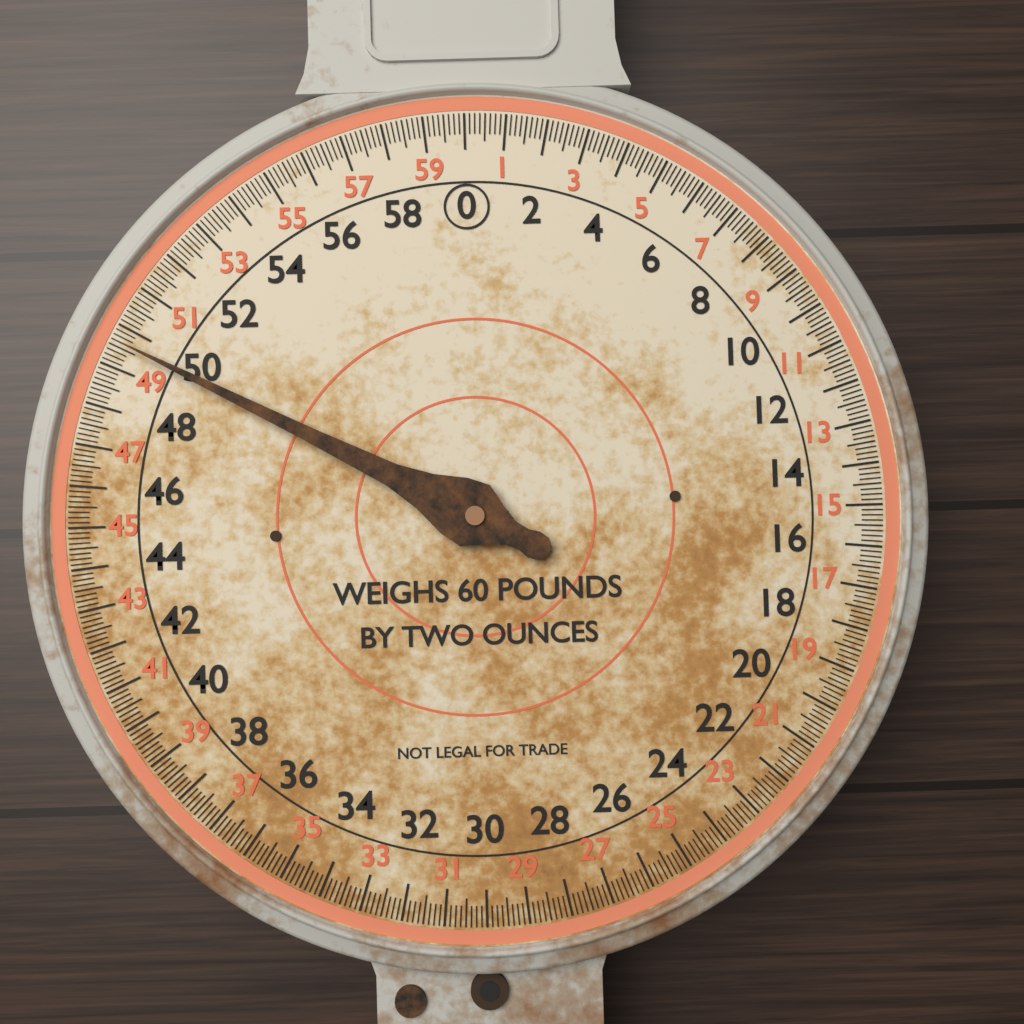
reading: 49.625 lb
